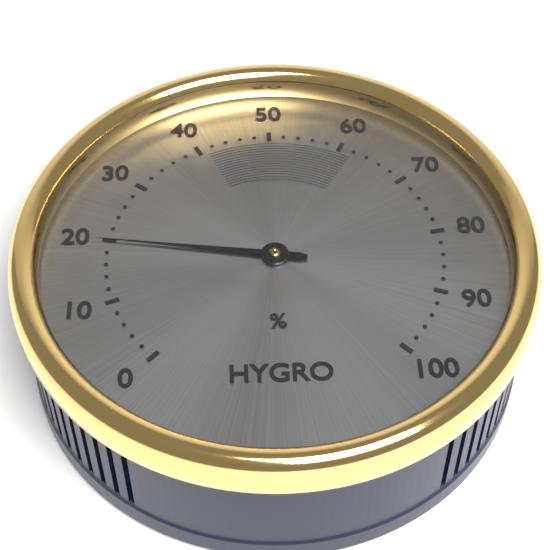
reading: 20 %
